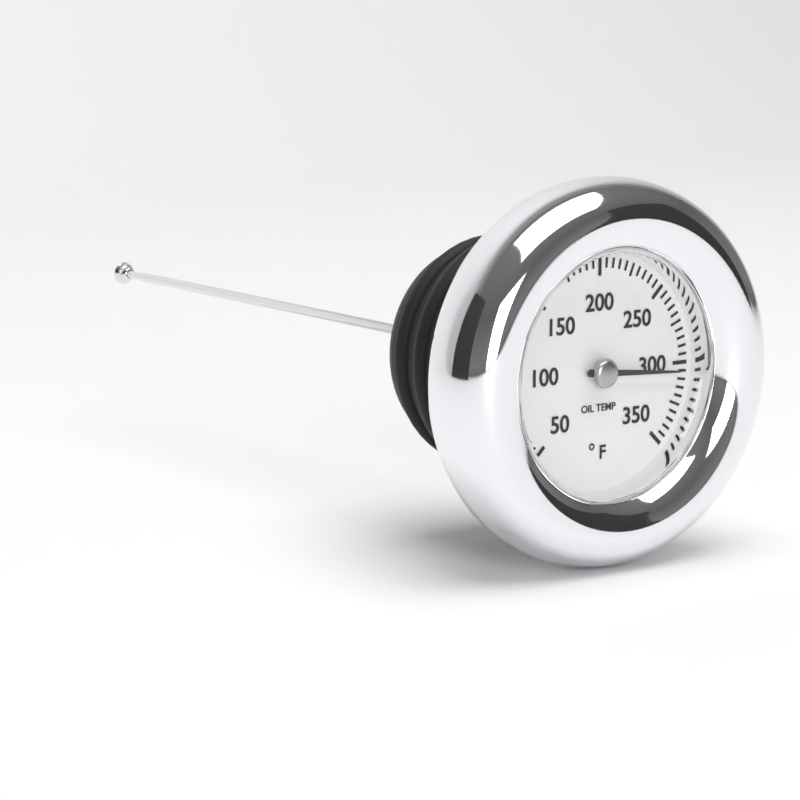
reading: 305 °F
